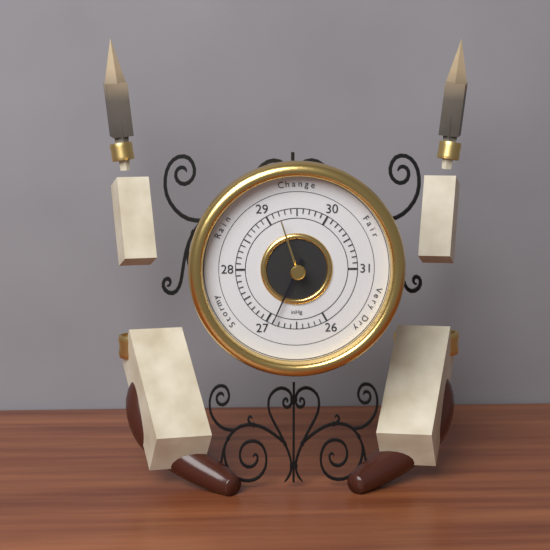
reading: 26.9 inHg
